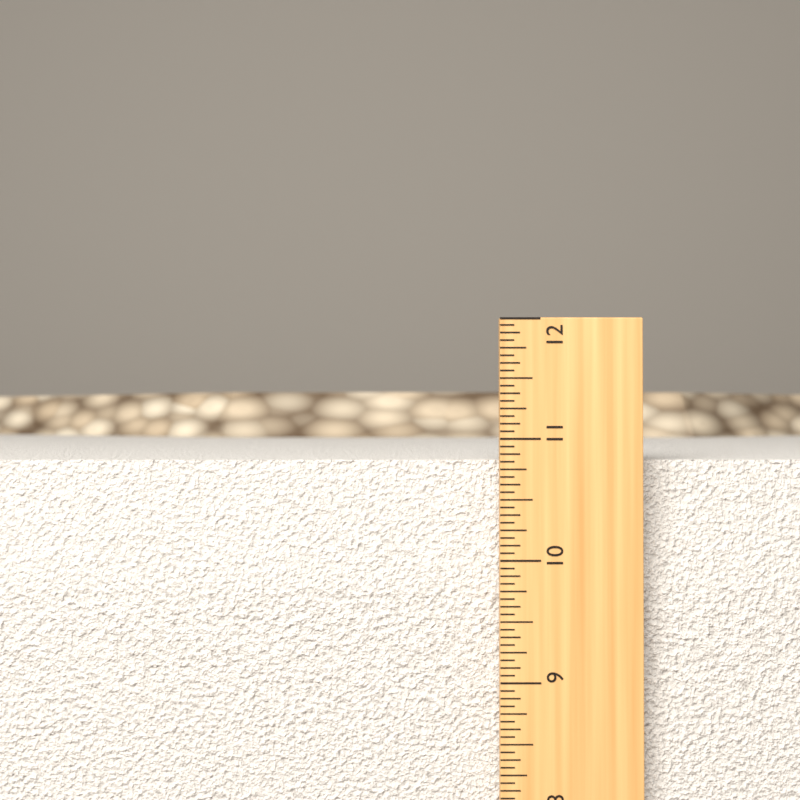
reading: 10.8125 in
